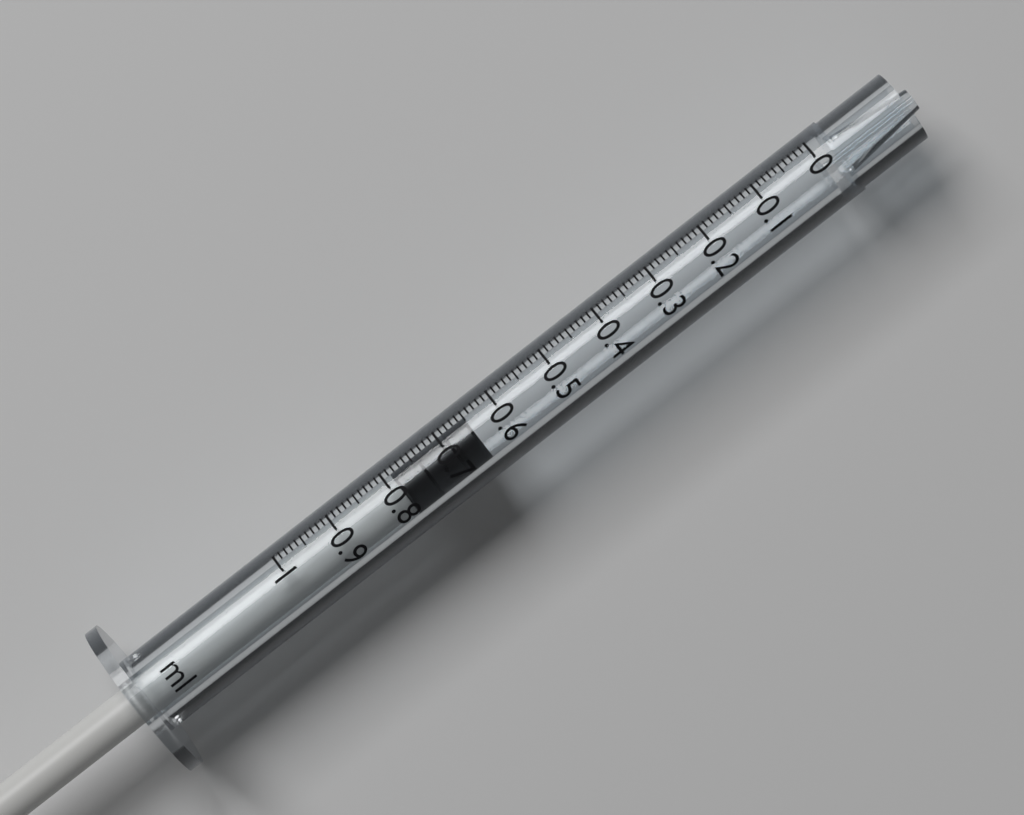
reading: 0.65 ml
